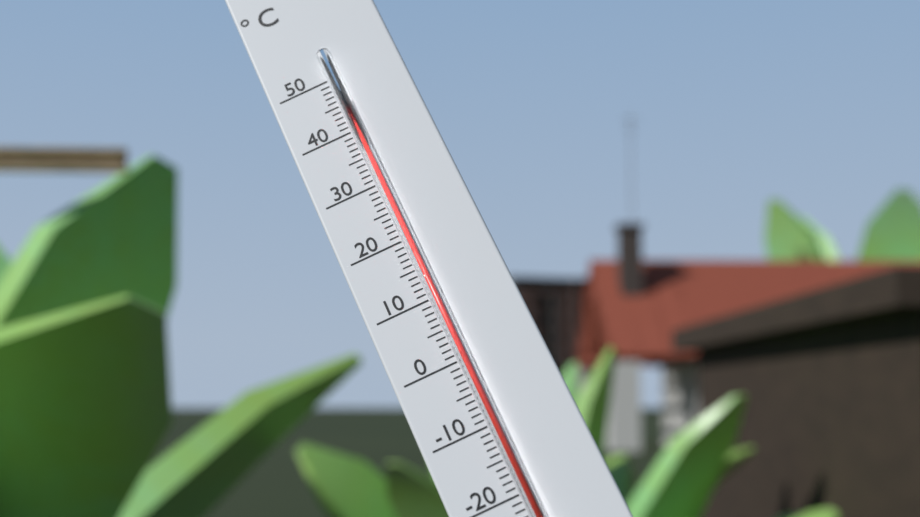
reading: 46 °C
